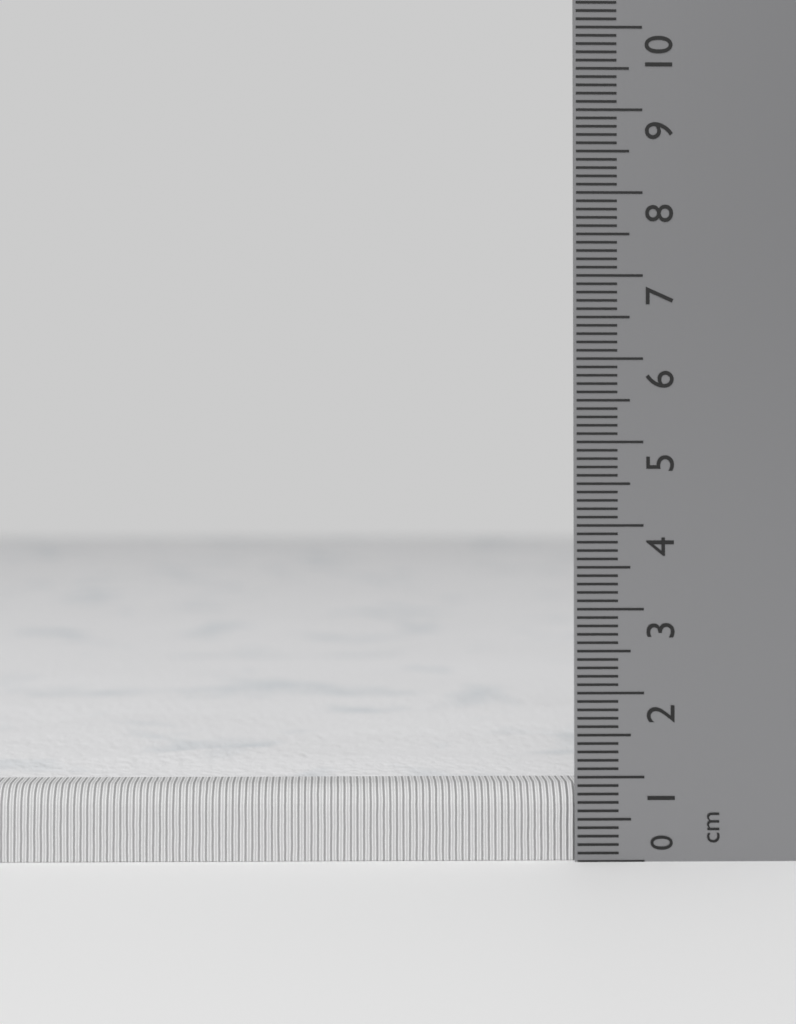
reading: 0.9 cm
